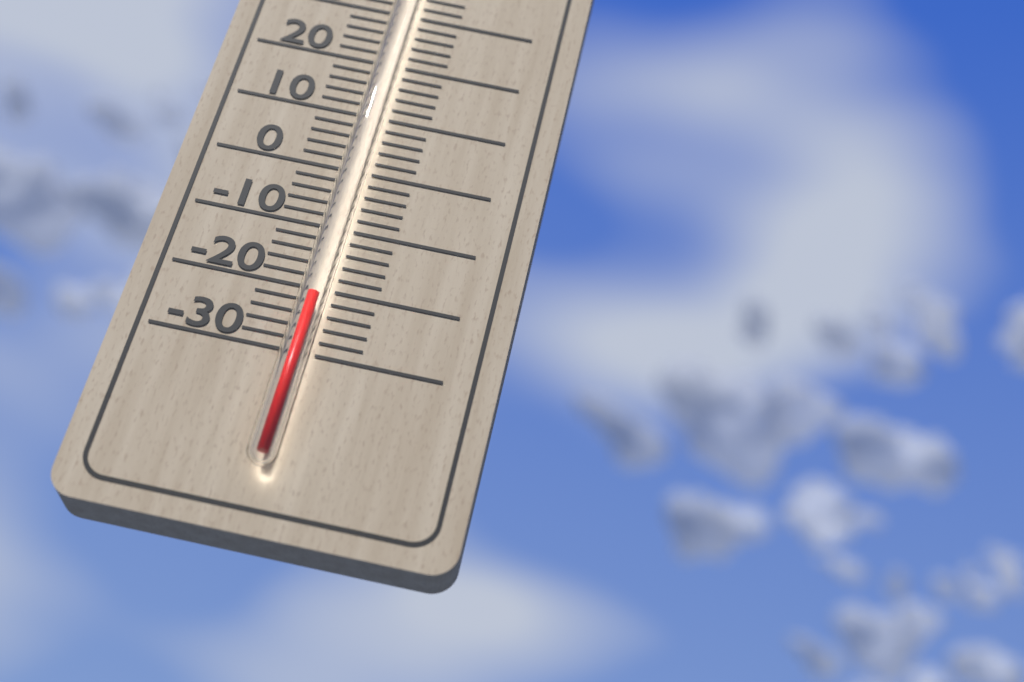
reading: -22 °C
